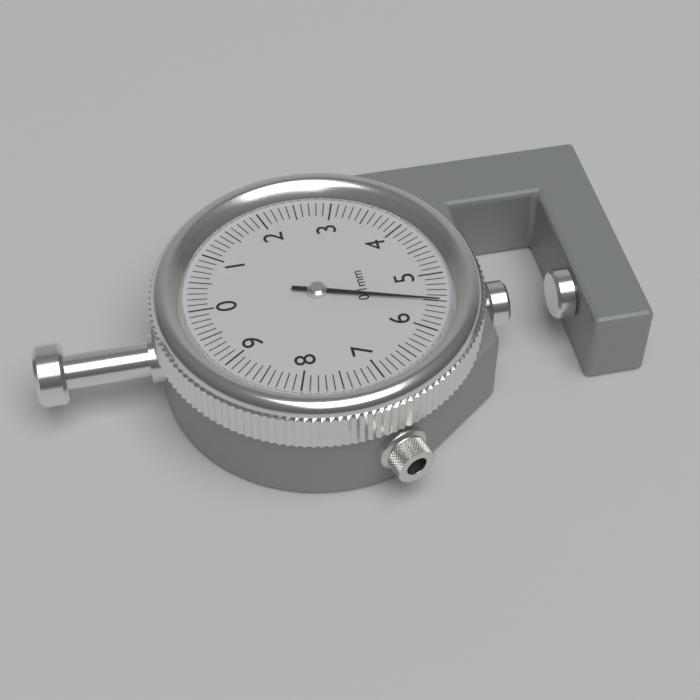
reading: 5.5 mm
